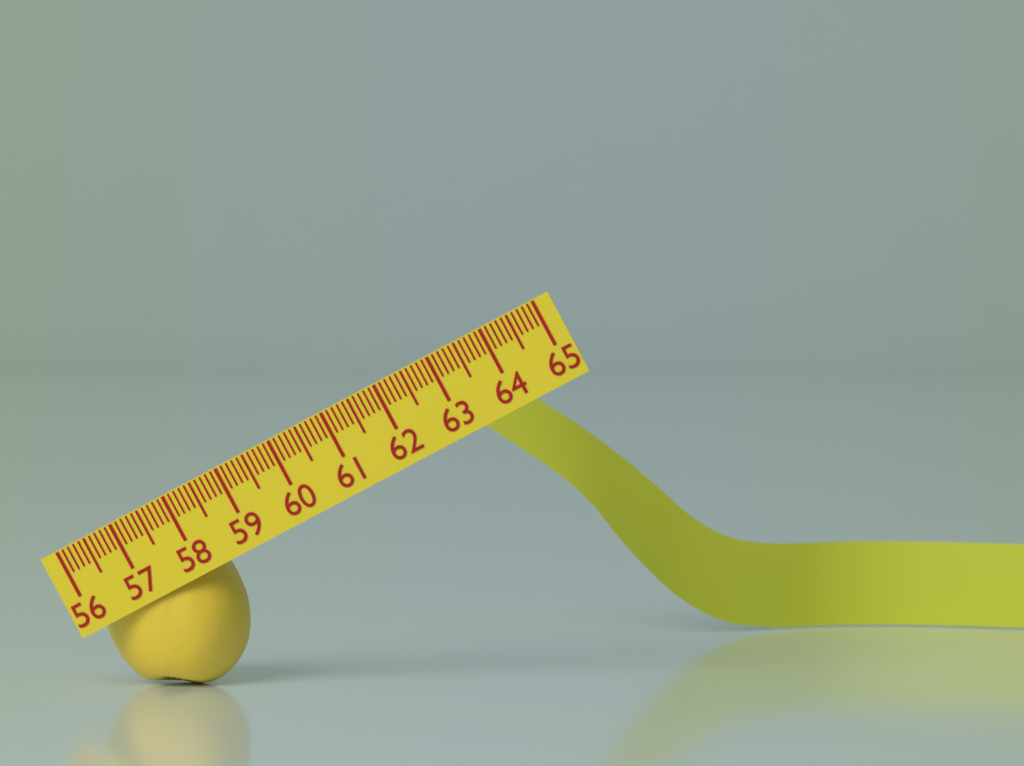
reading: 58.4 (no unit)
